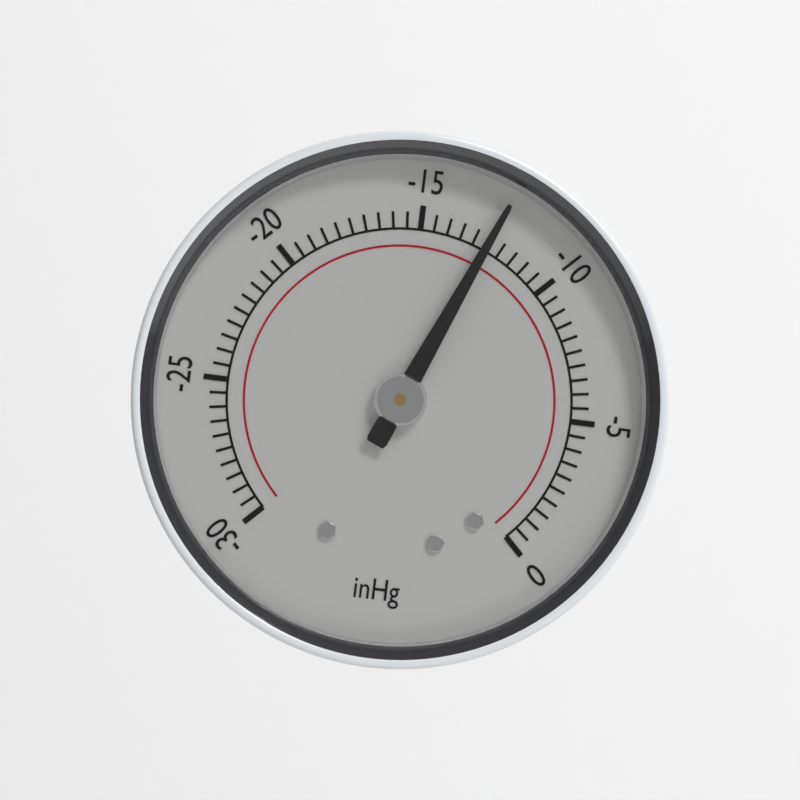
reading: -12.5 inHg
